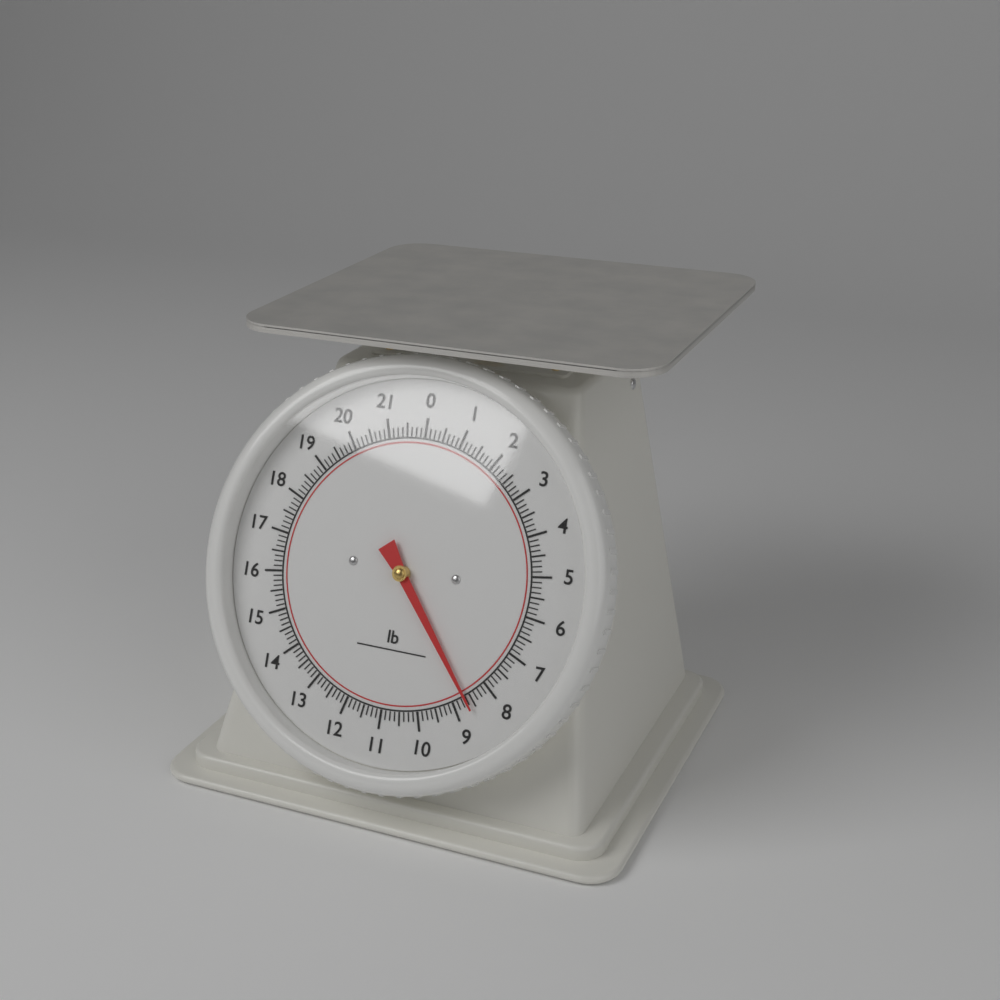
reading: 8.625 lb
